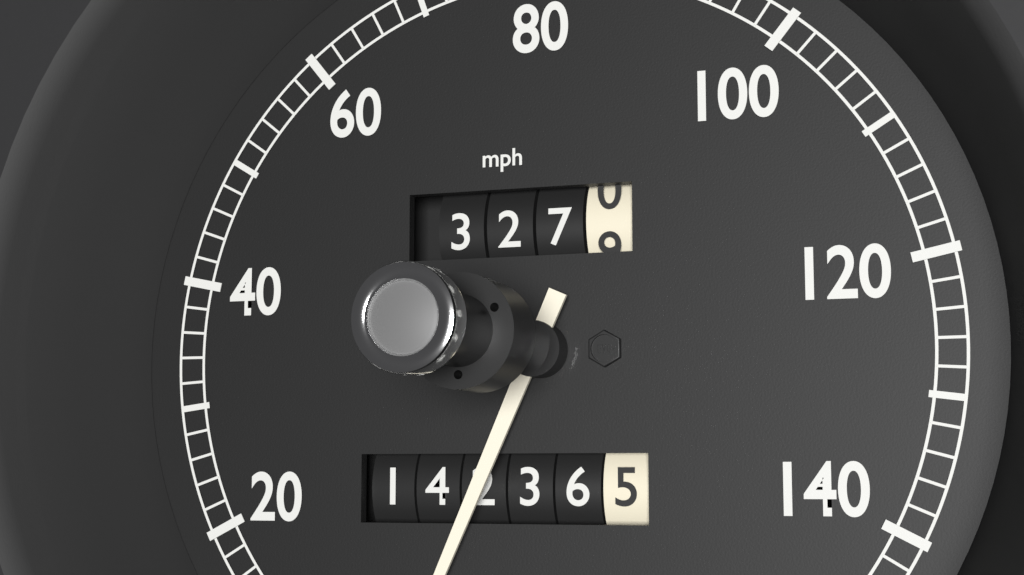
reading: 0 mph
